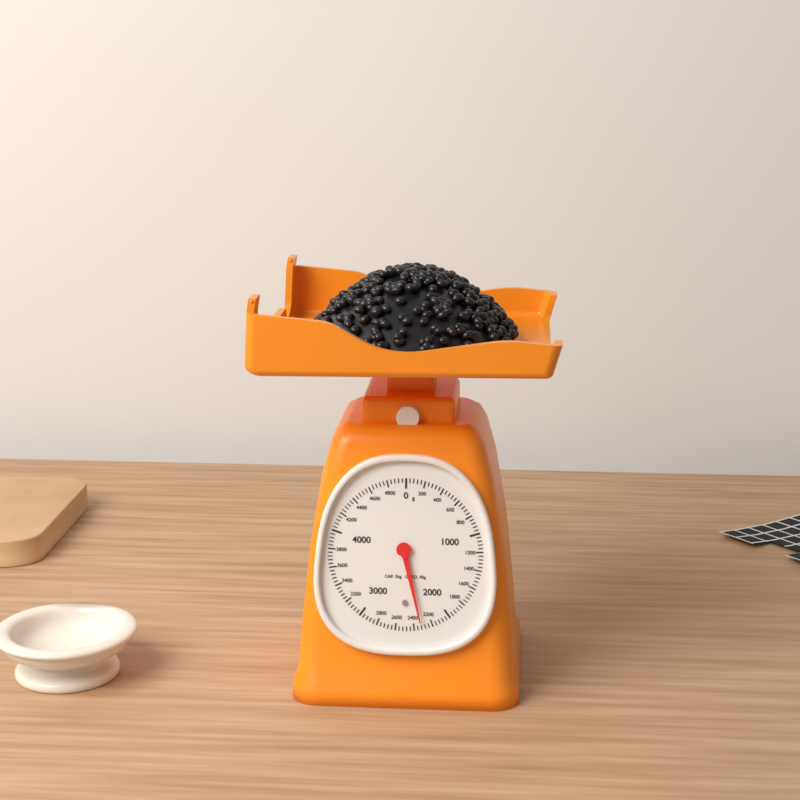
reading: 2320 g
